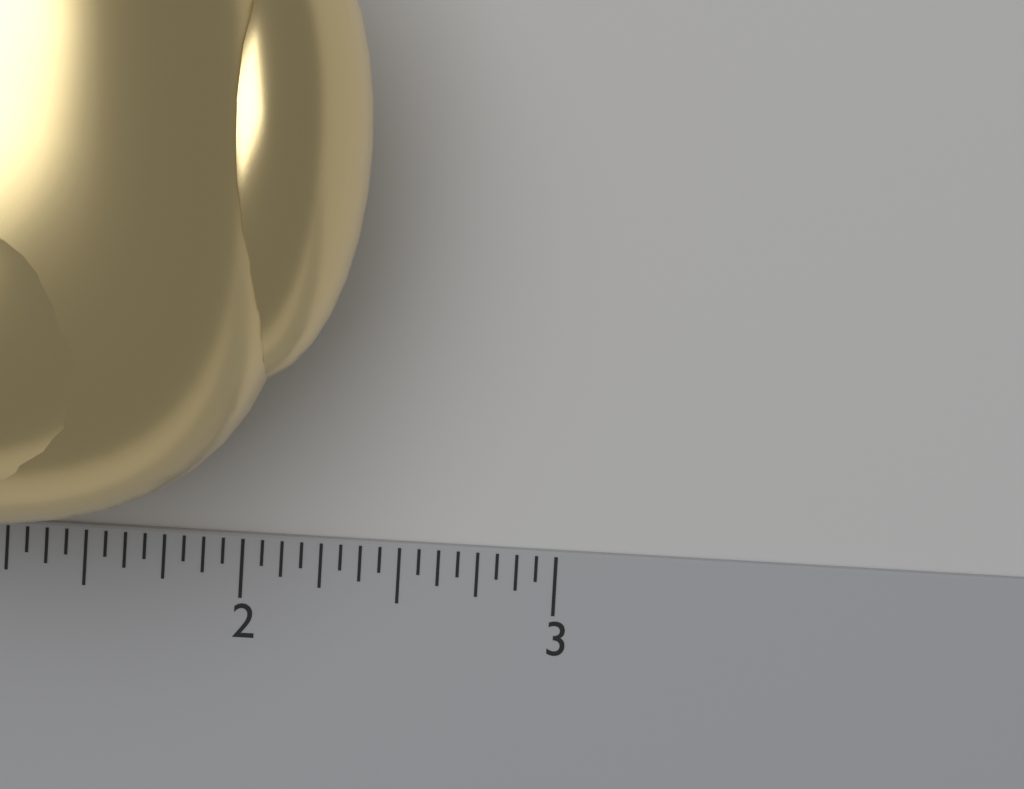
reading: 2.3750 inch
